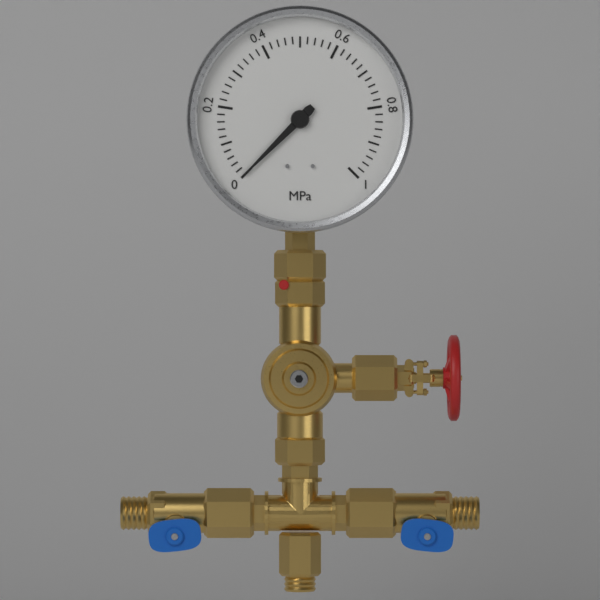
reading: 0.00 MPa
